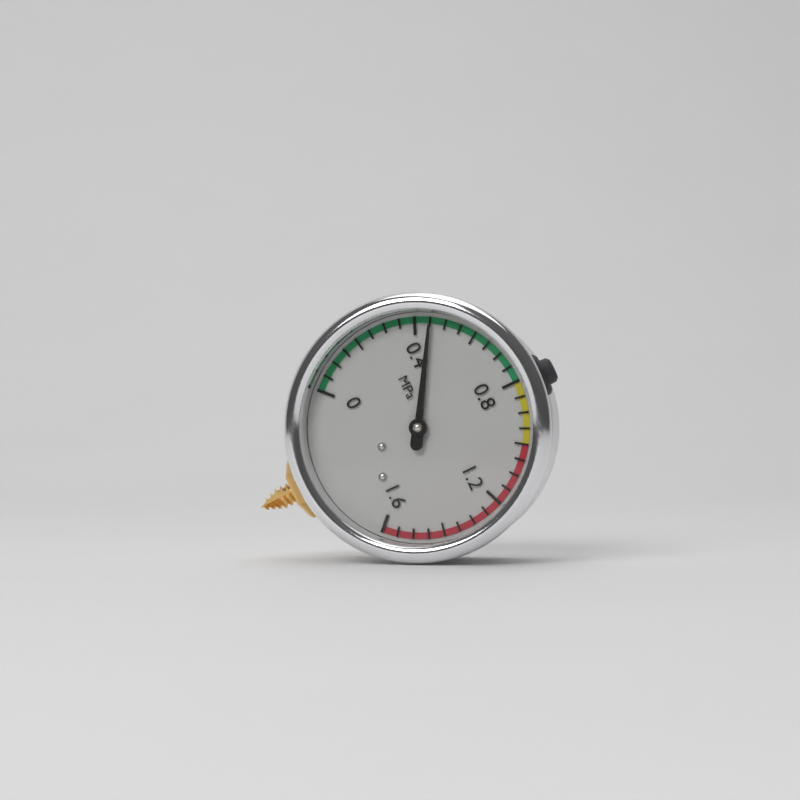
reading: 0.45 MPa
